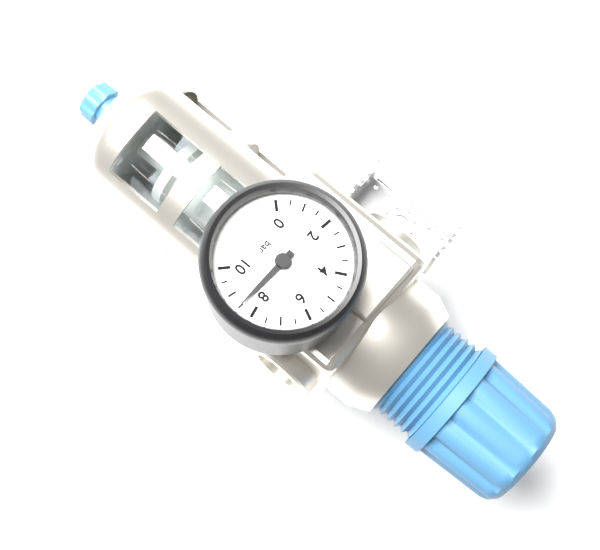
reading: 8.5 bar
